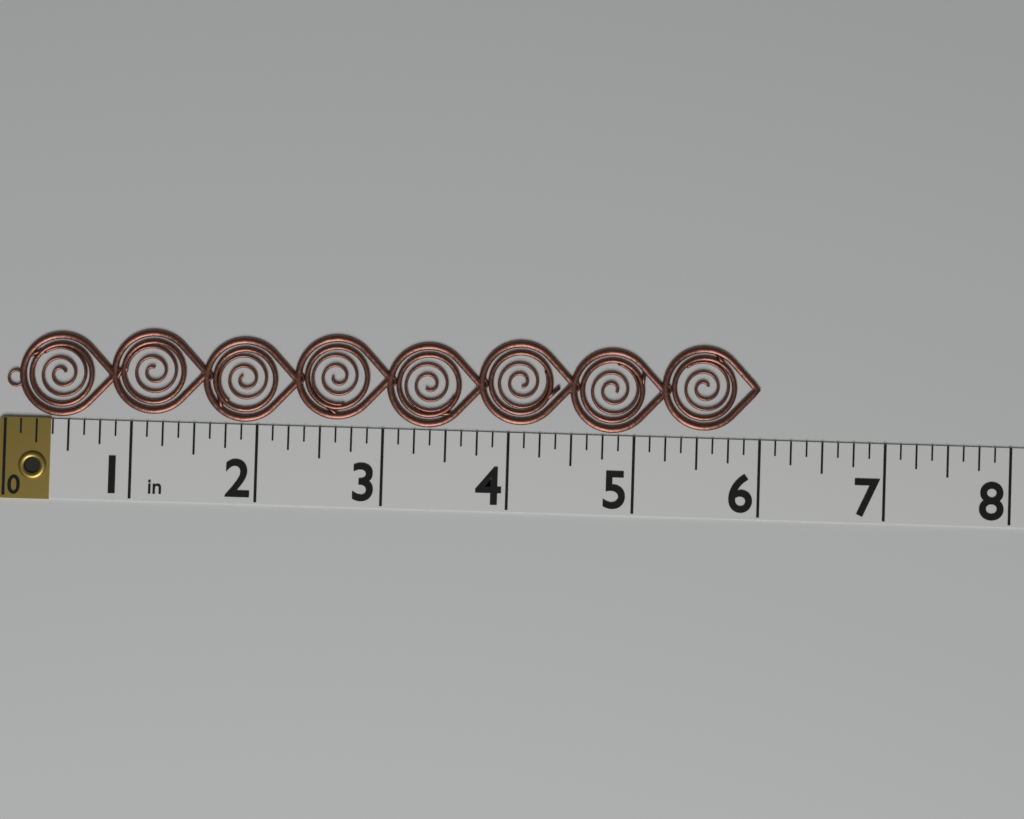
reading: 6.000 in
